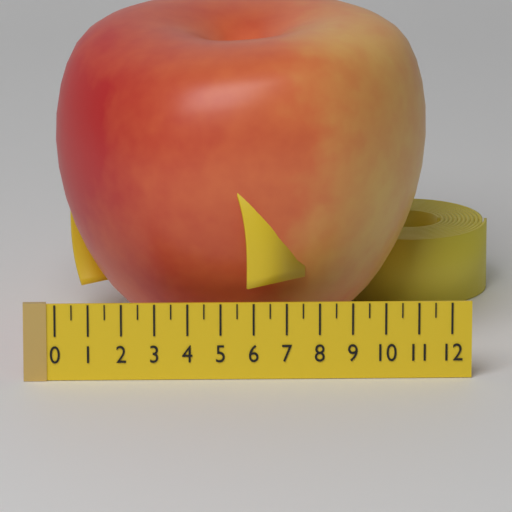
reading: 11.5 (no unit)
